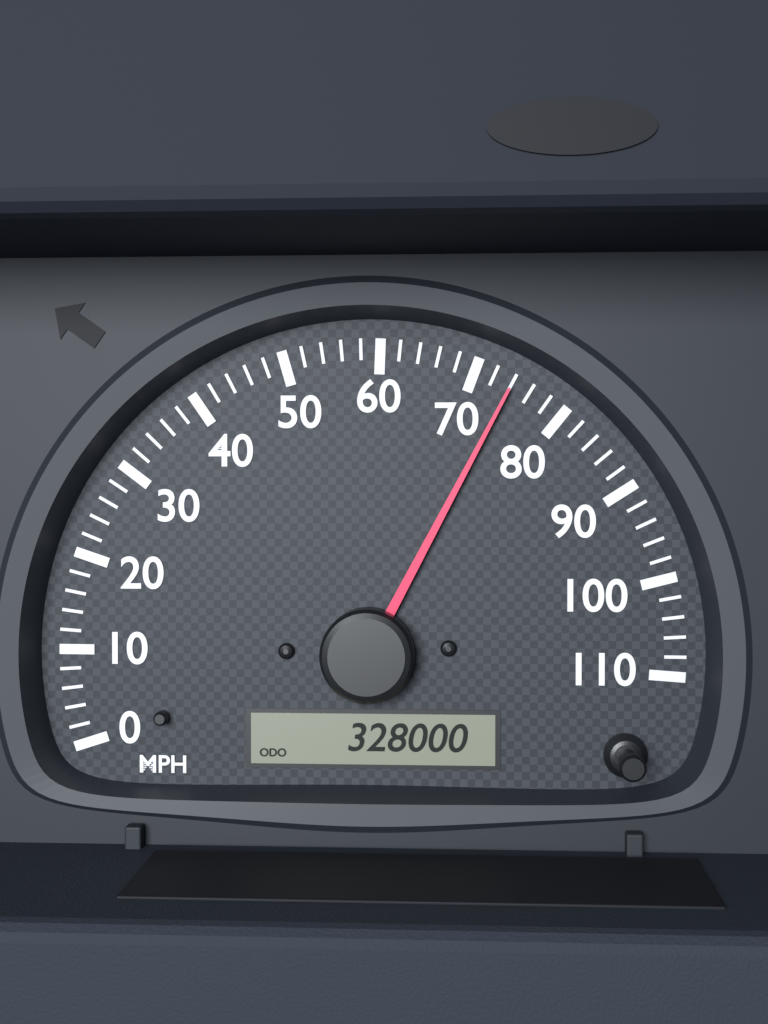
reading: 74 MPH
